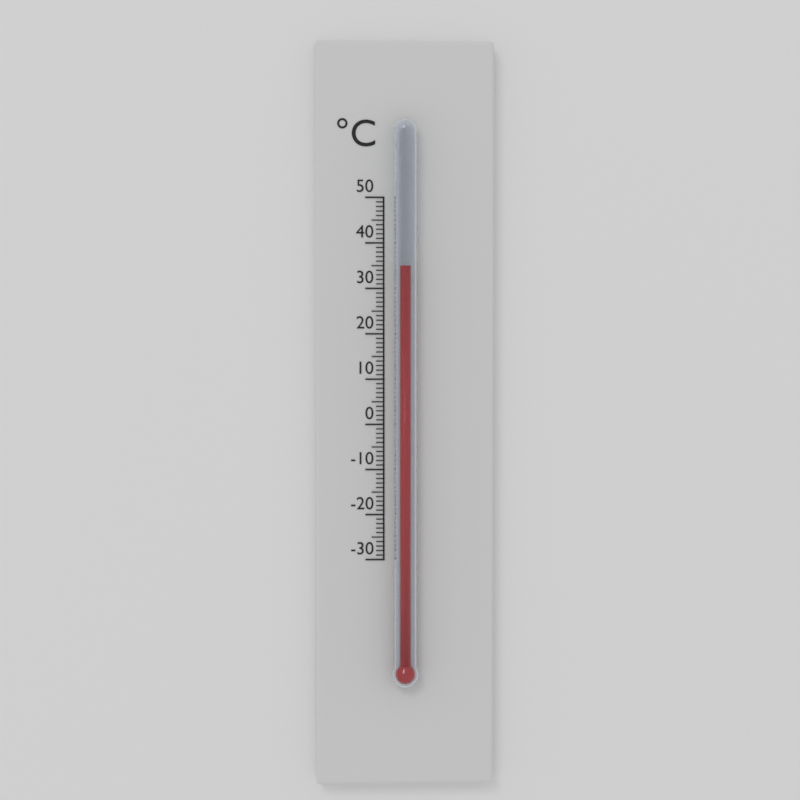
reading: 35 °C
